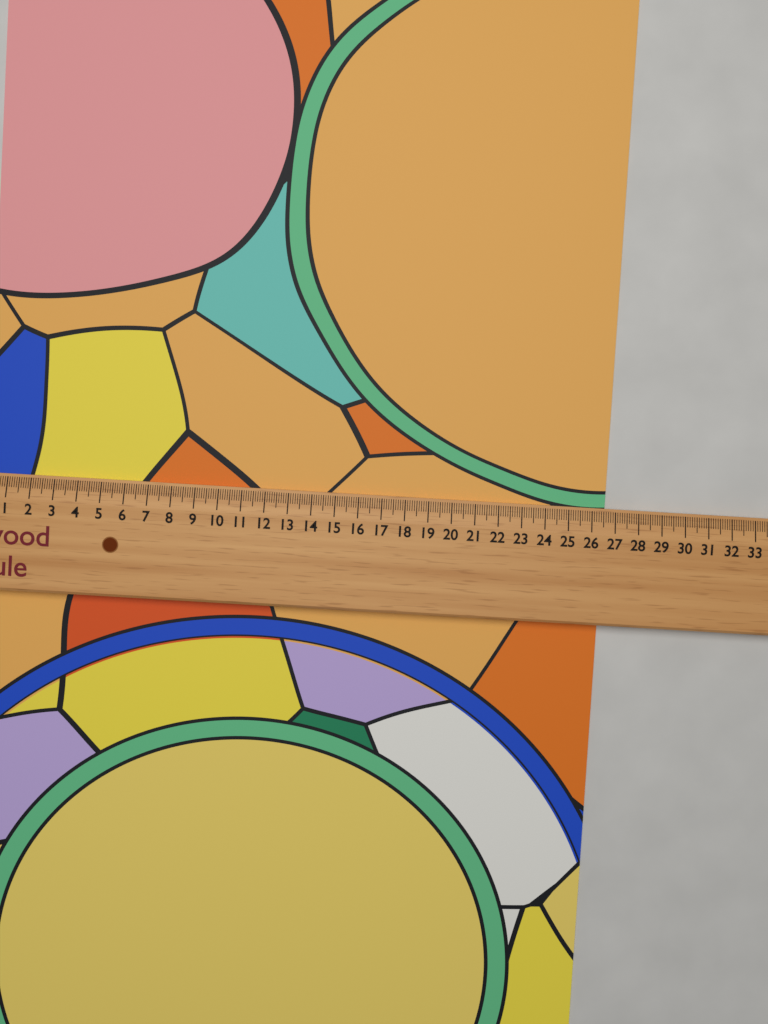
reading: 26.6 (no unit)
